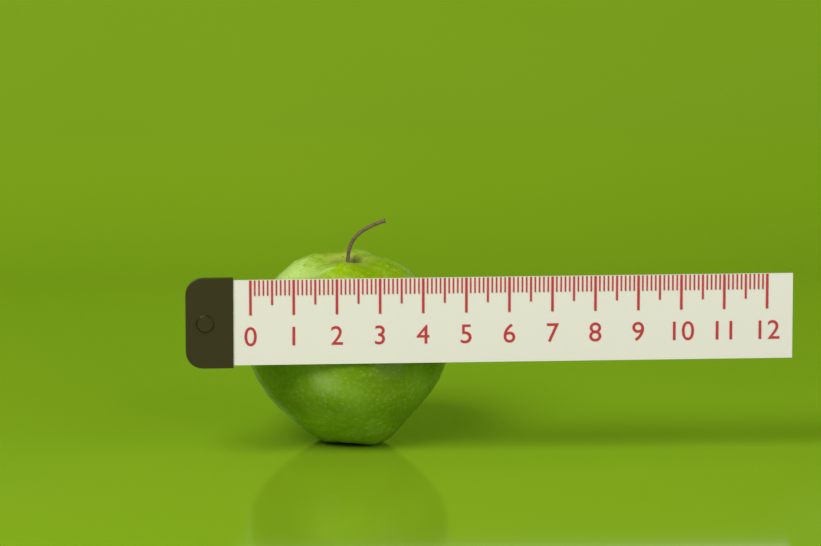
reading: 4.8 (no unit)
